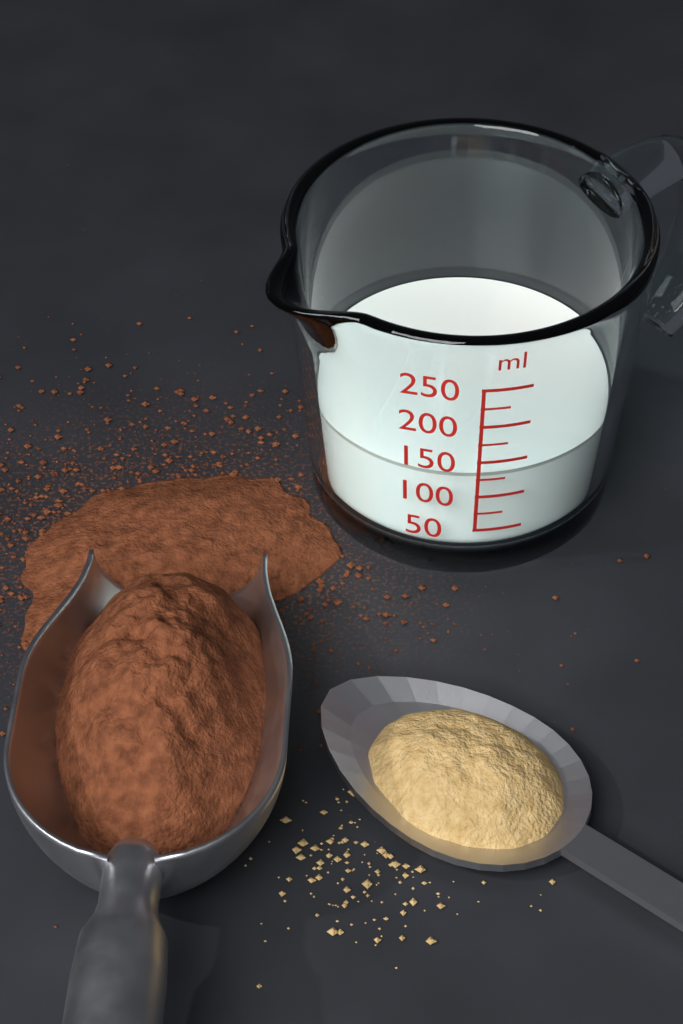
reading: 125 ml
